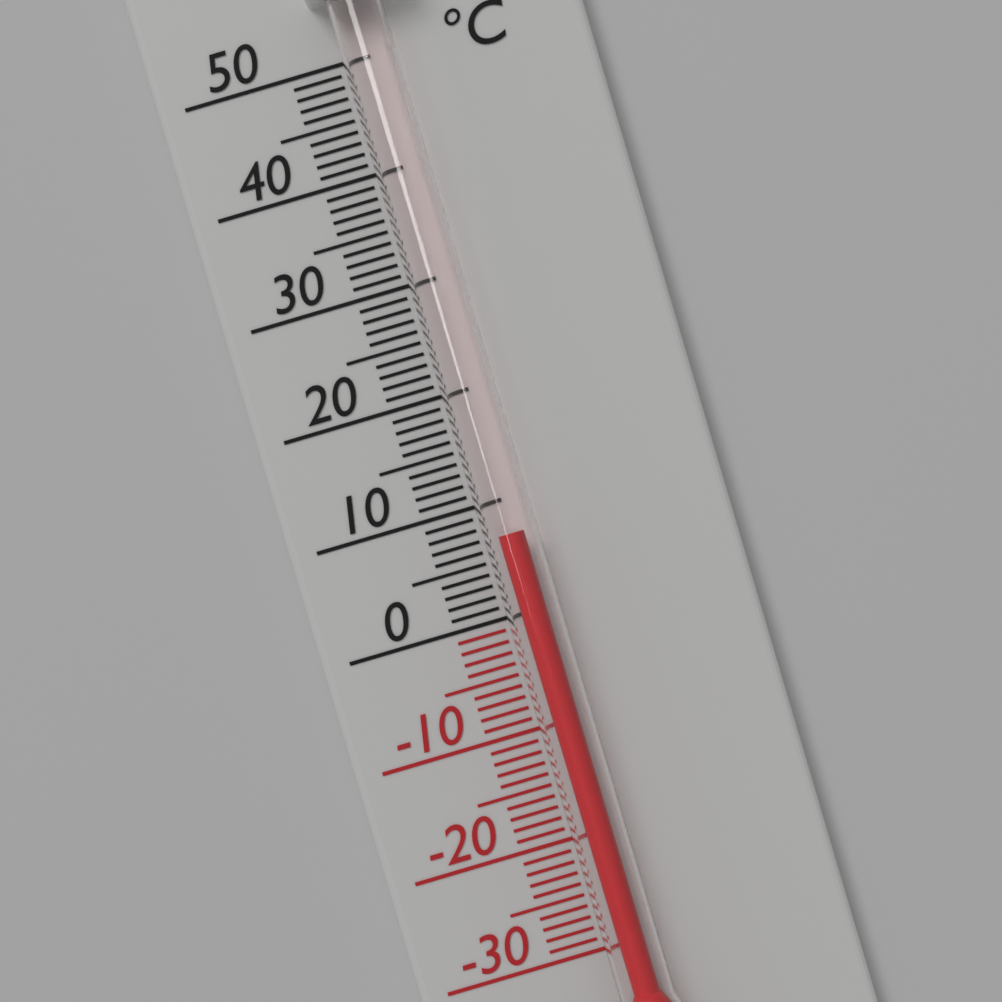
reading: 7 °C
